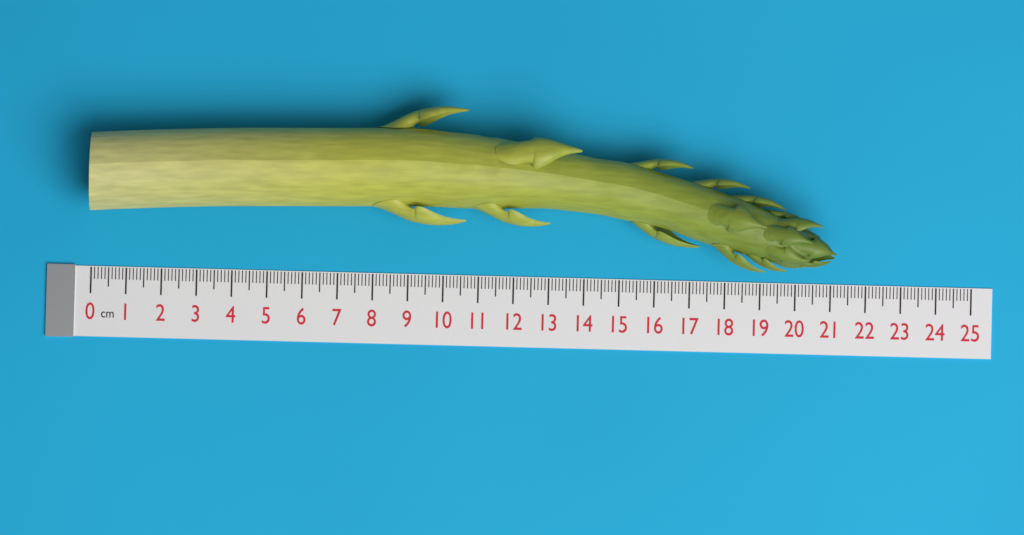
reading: 21.1 cm
